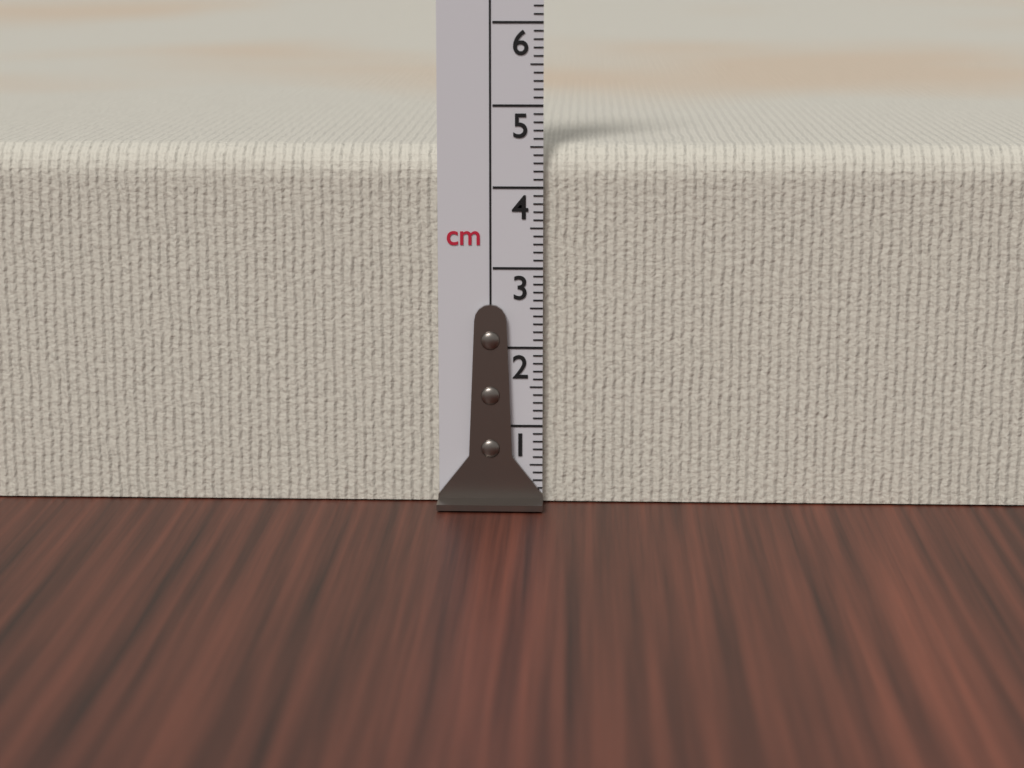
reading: 4.5 cm
